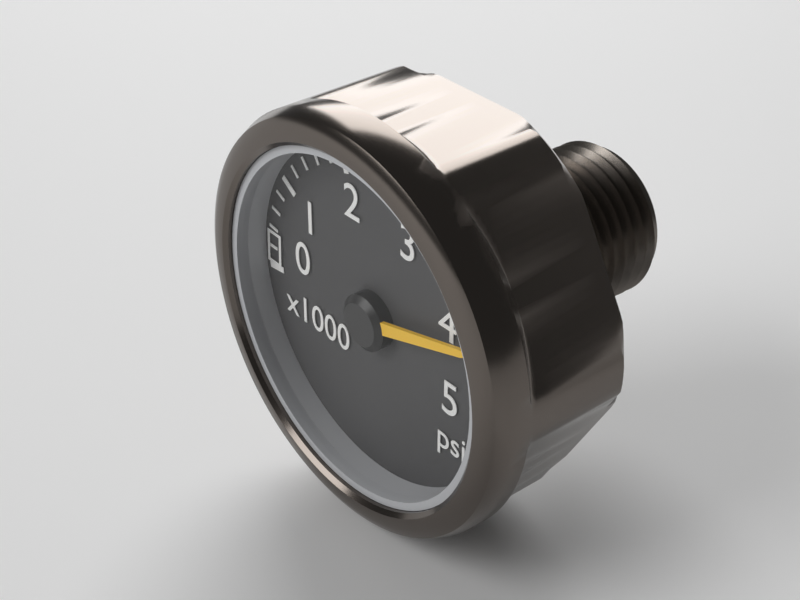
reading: 4200 psi
